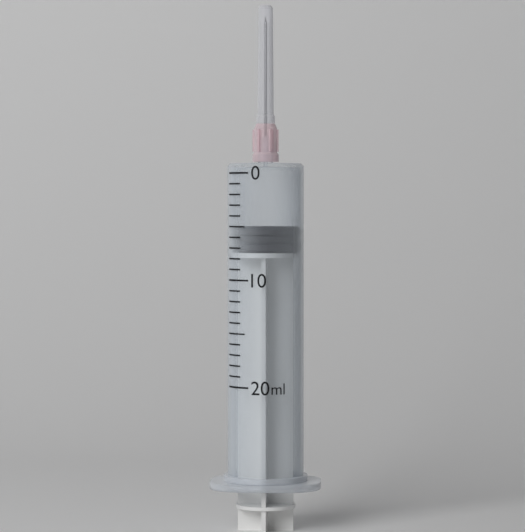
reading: 5 ml
